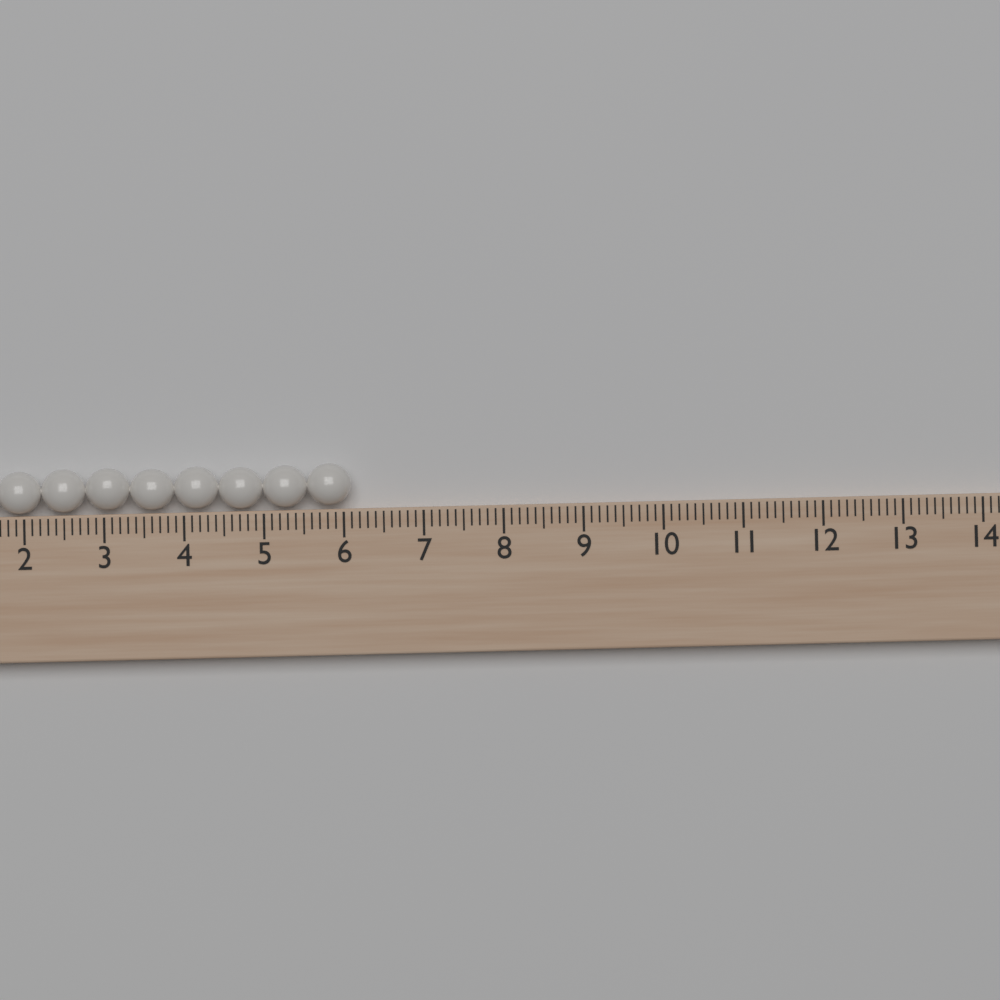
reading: 6.1 (no unit)
